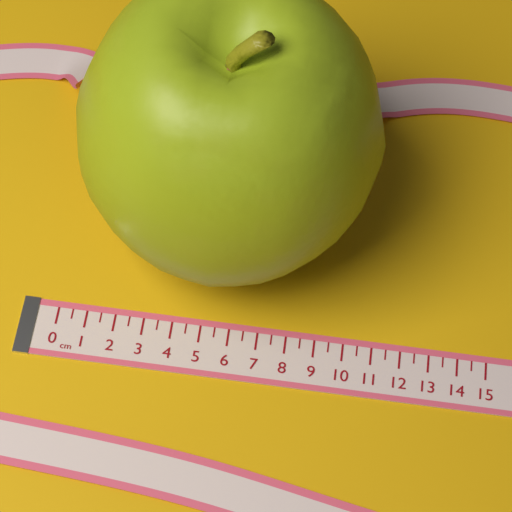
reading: 10.5 cm
